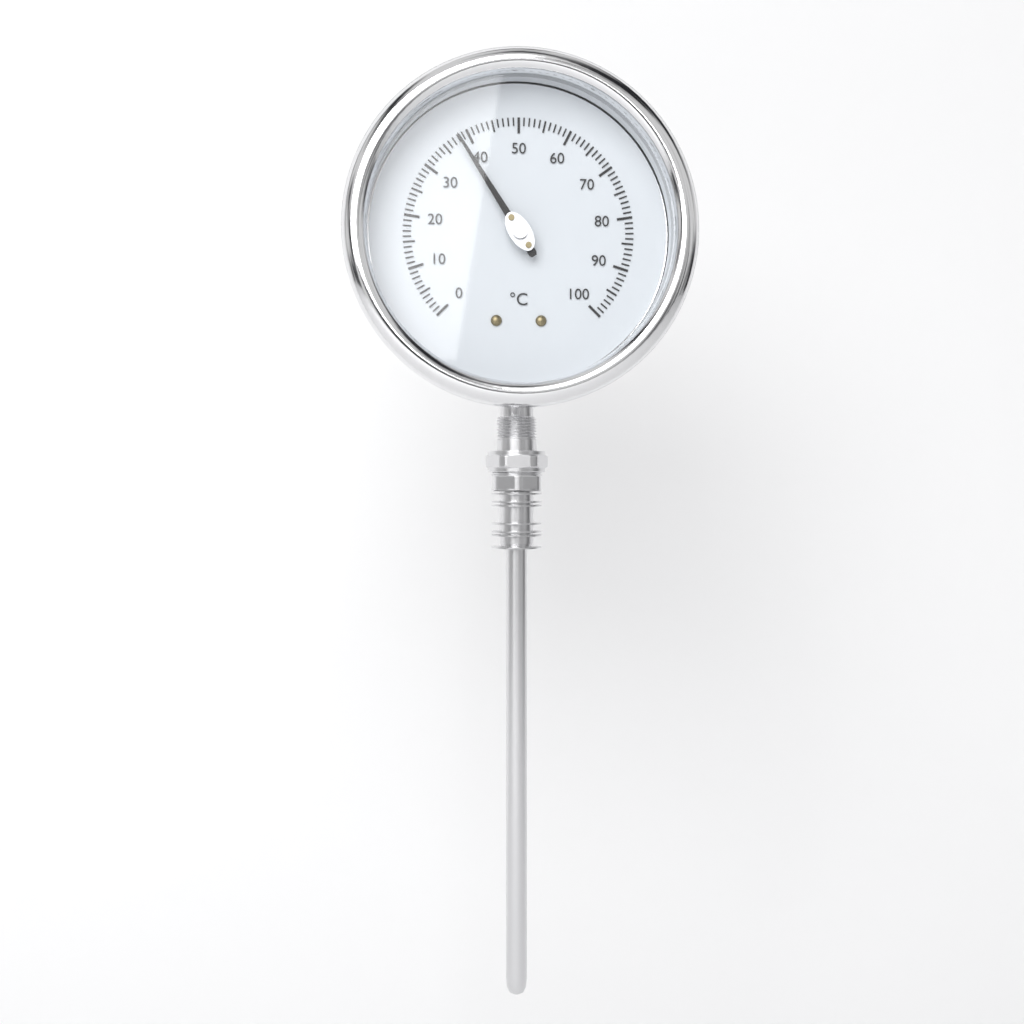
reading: 38 °C
